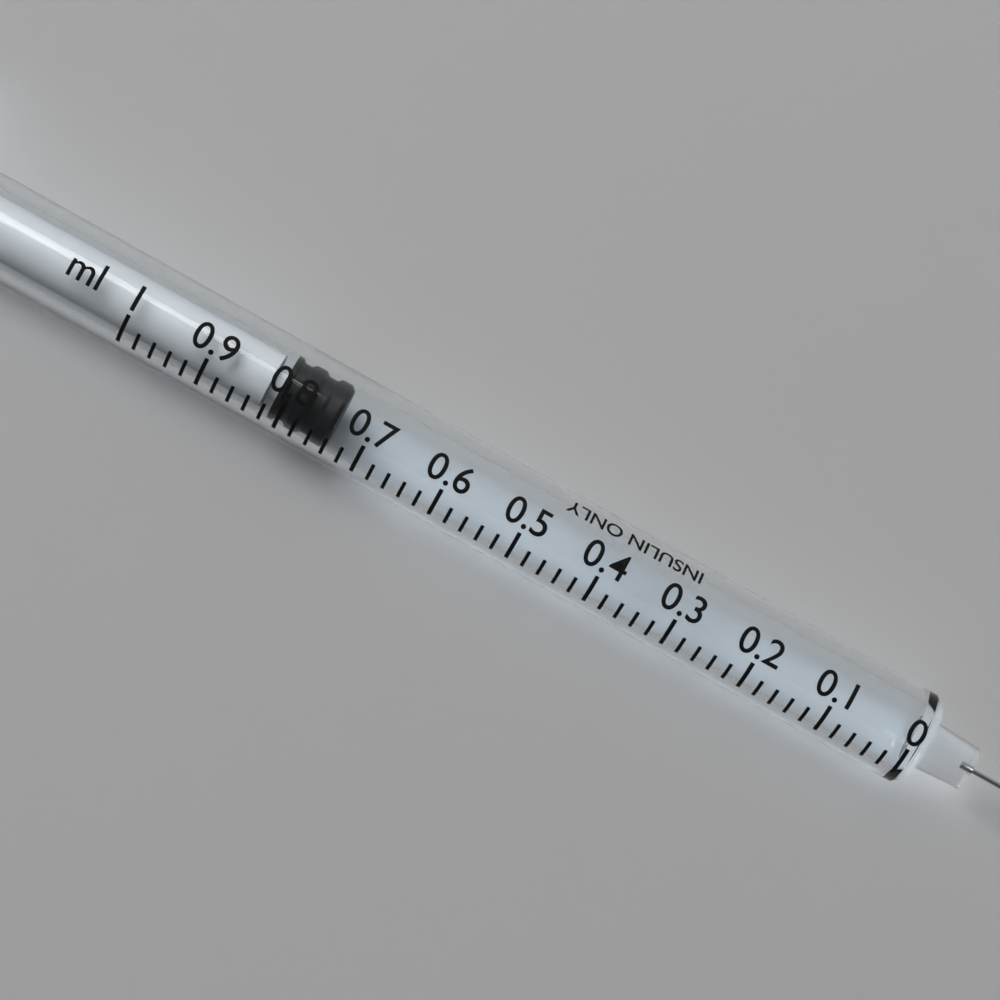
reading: 0.74 ml
